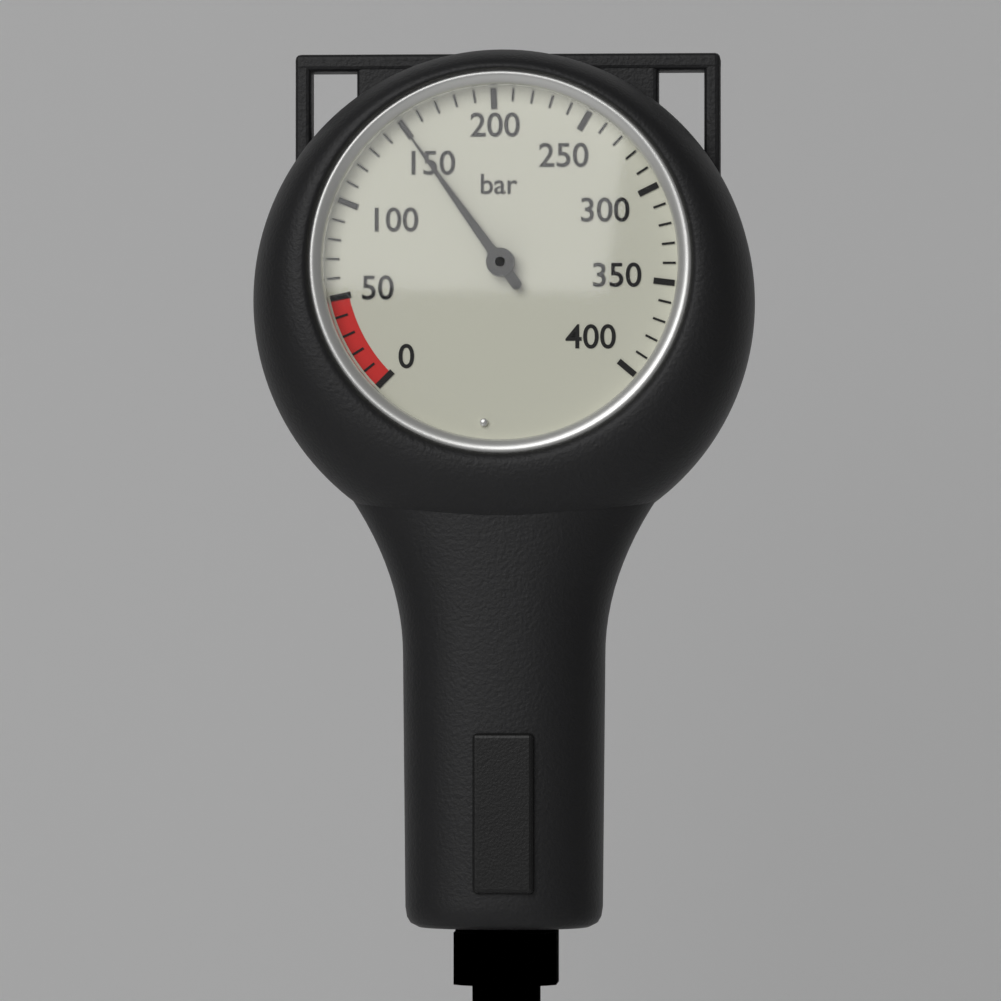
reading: 150 bar
